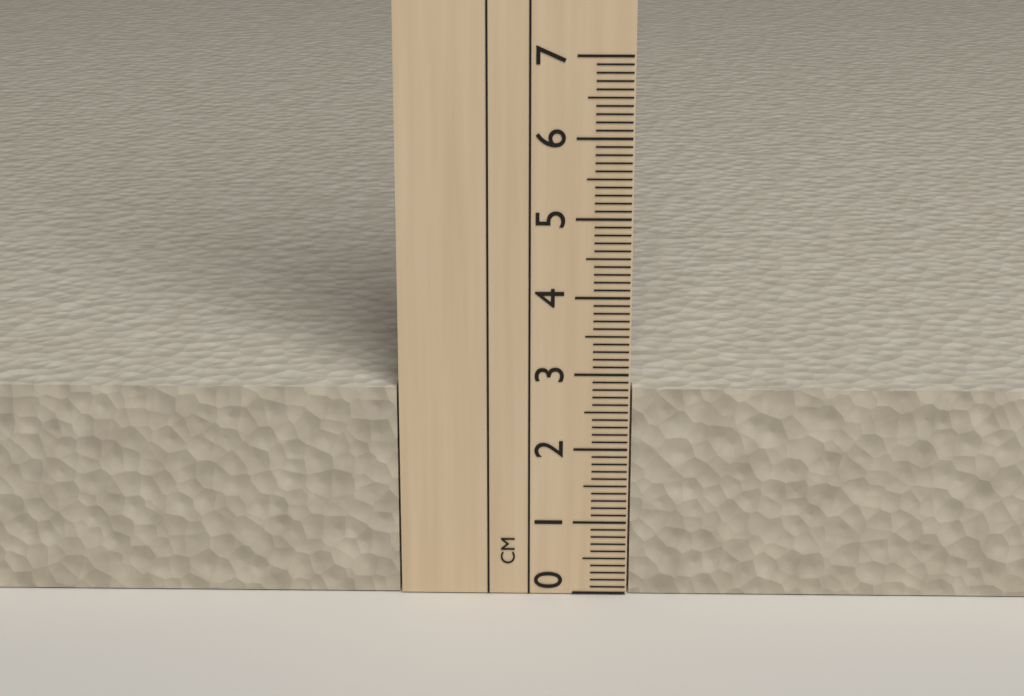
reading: 2.8 cm
